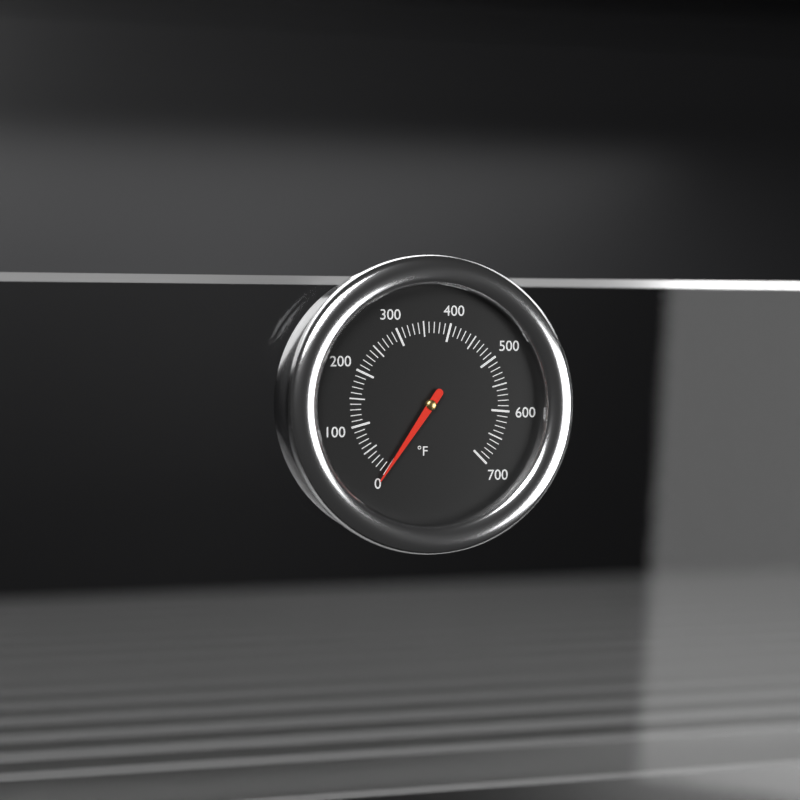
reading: 0 °F
